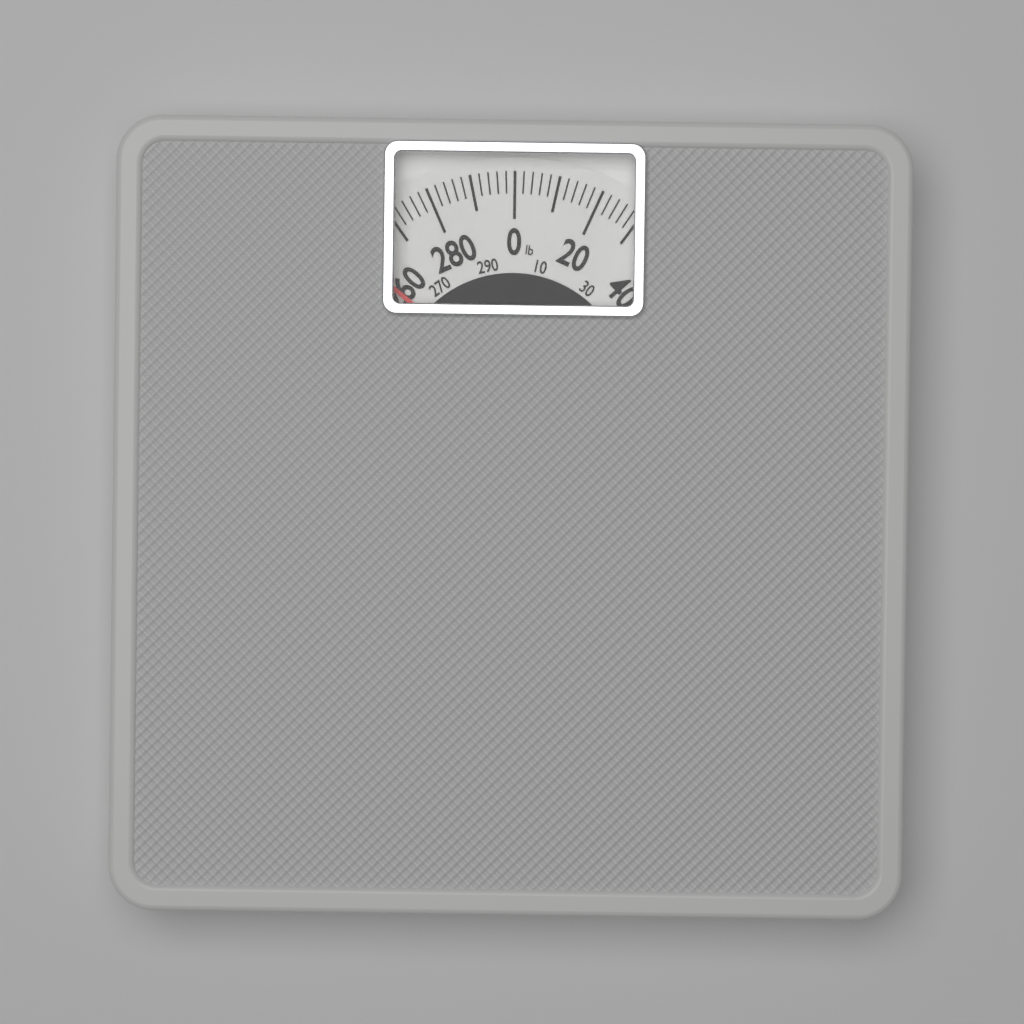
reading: 258 lb
